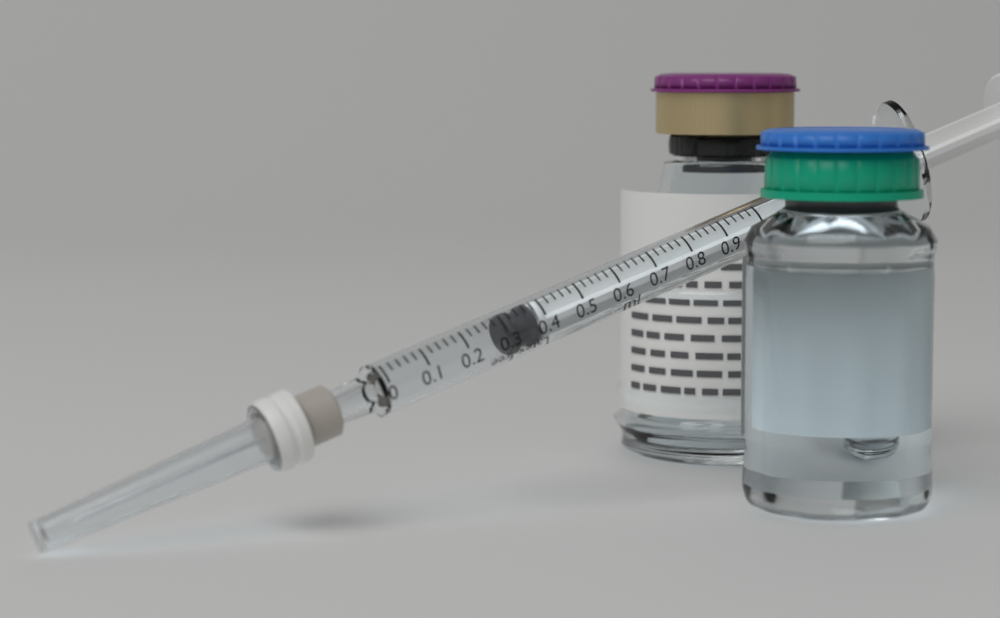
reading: 0.30 ml
